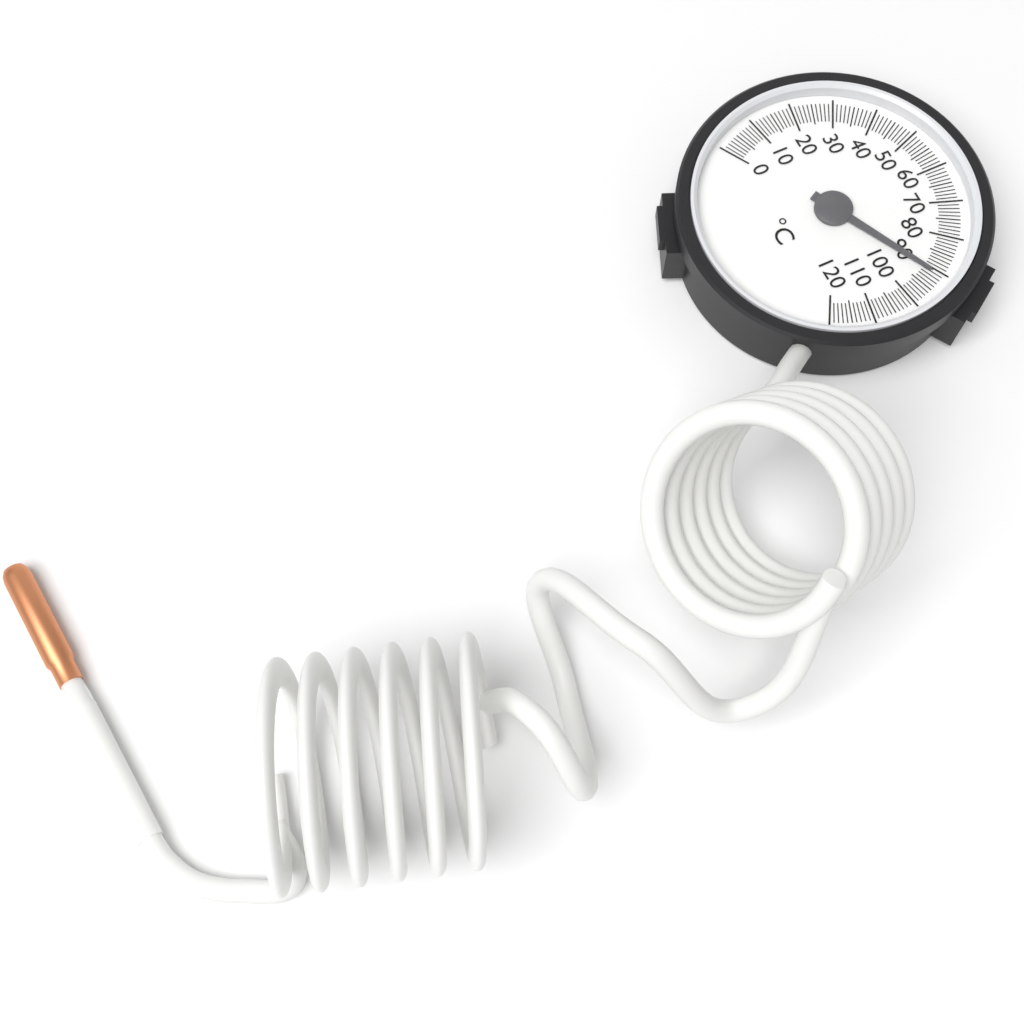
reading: 91 °C
